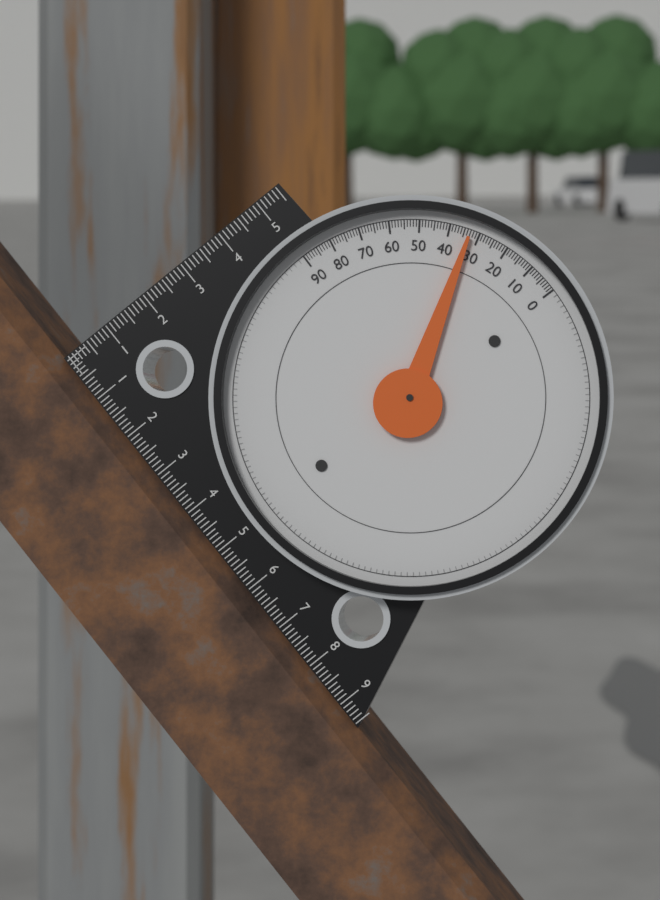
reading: 33 (no unit)
